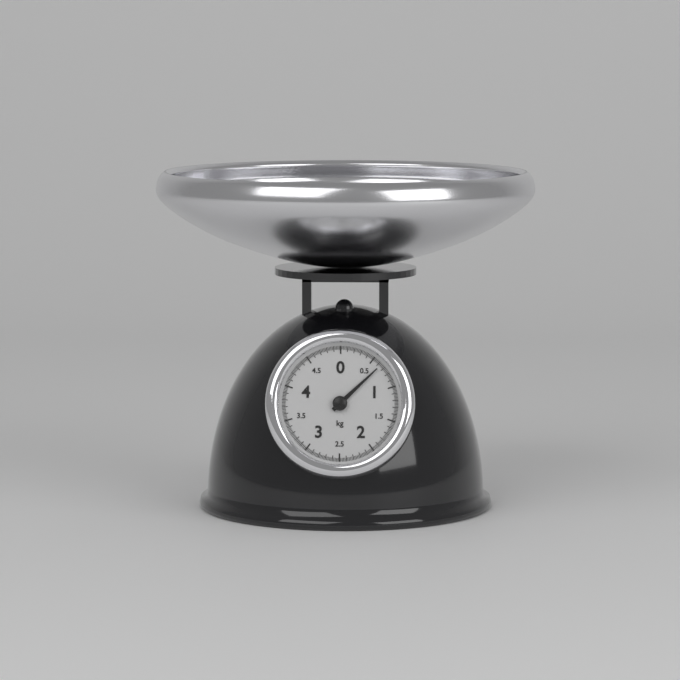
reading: 0.64 kg
